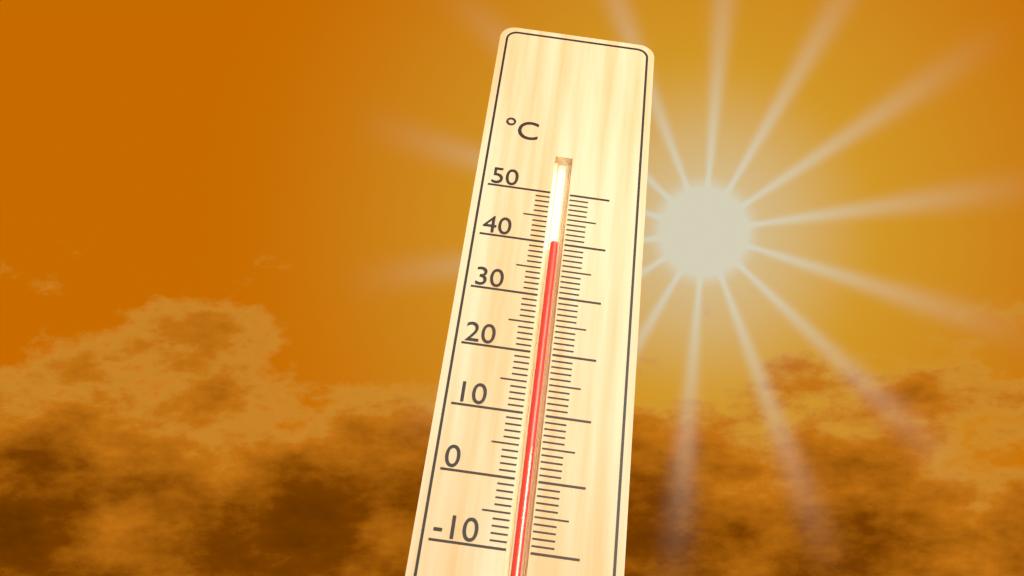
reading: 40 °C
